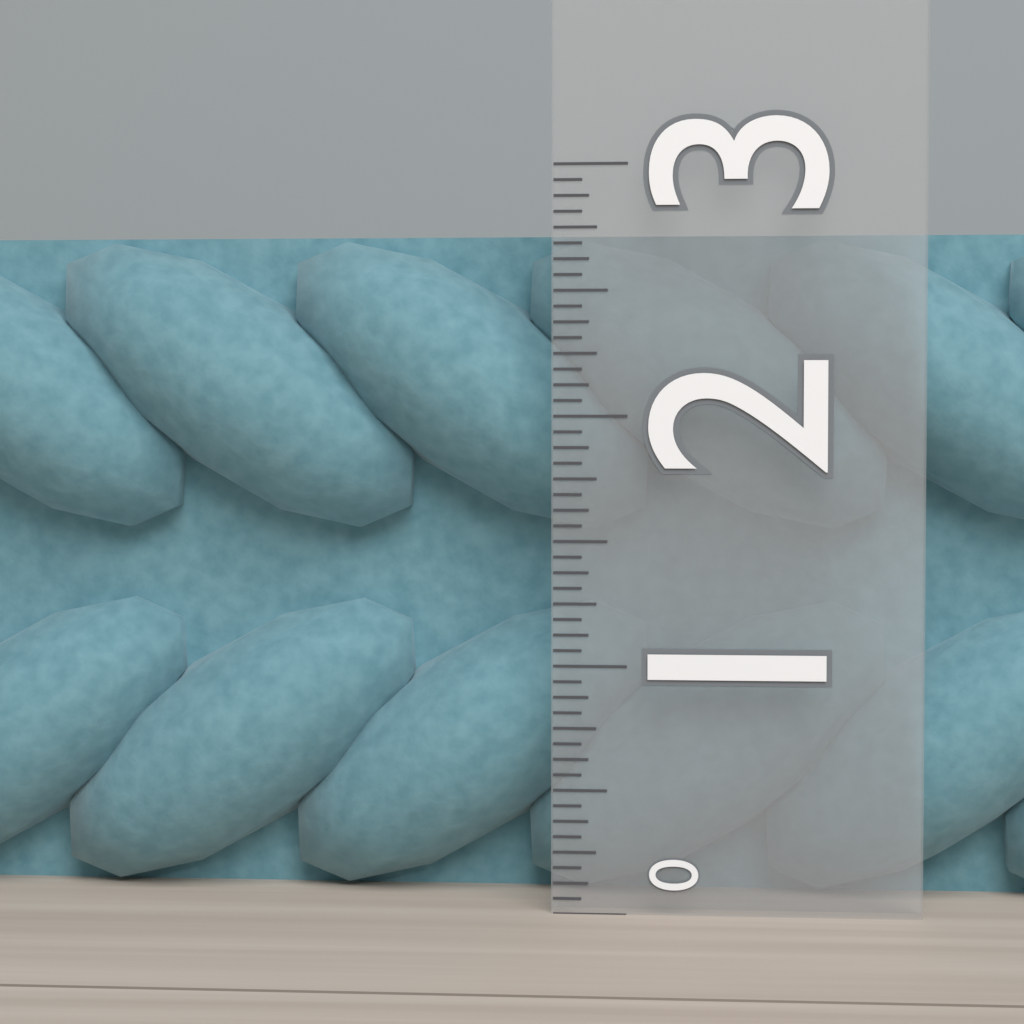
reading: 2.7500 (no unit)
